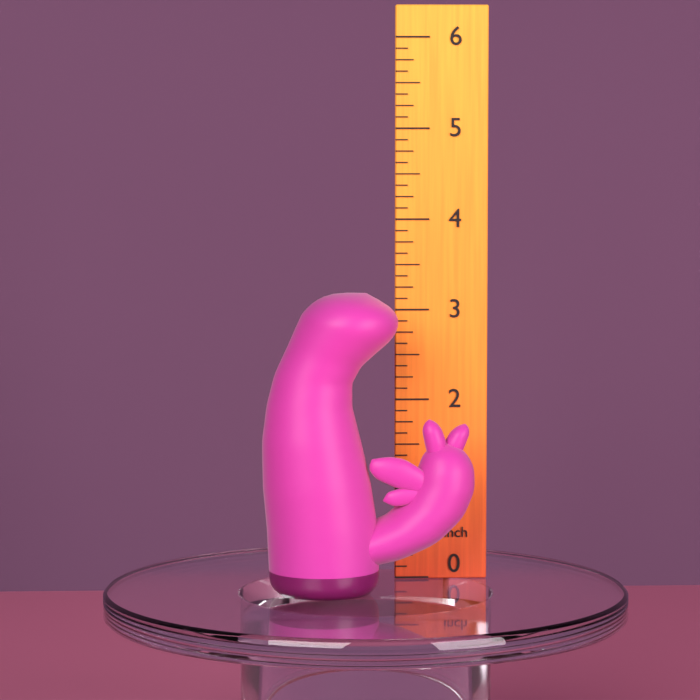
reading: 3.250 inch
